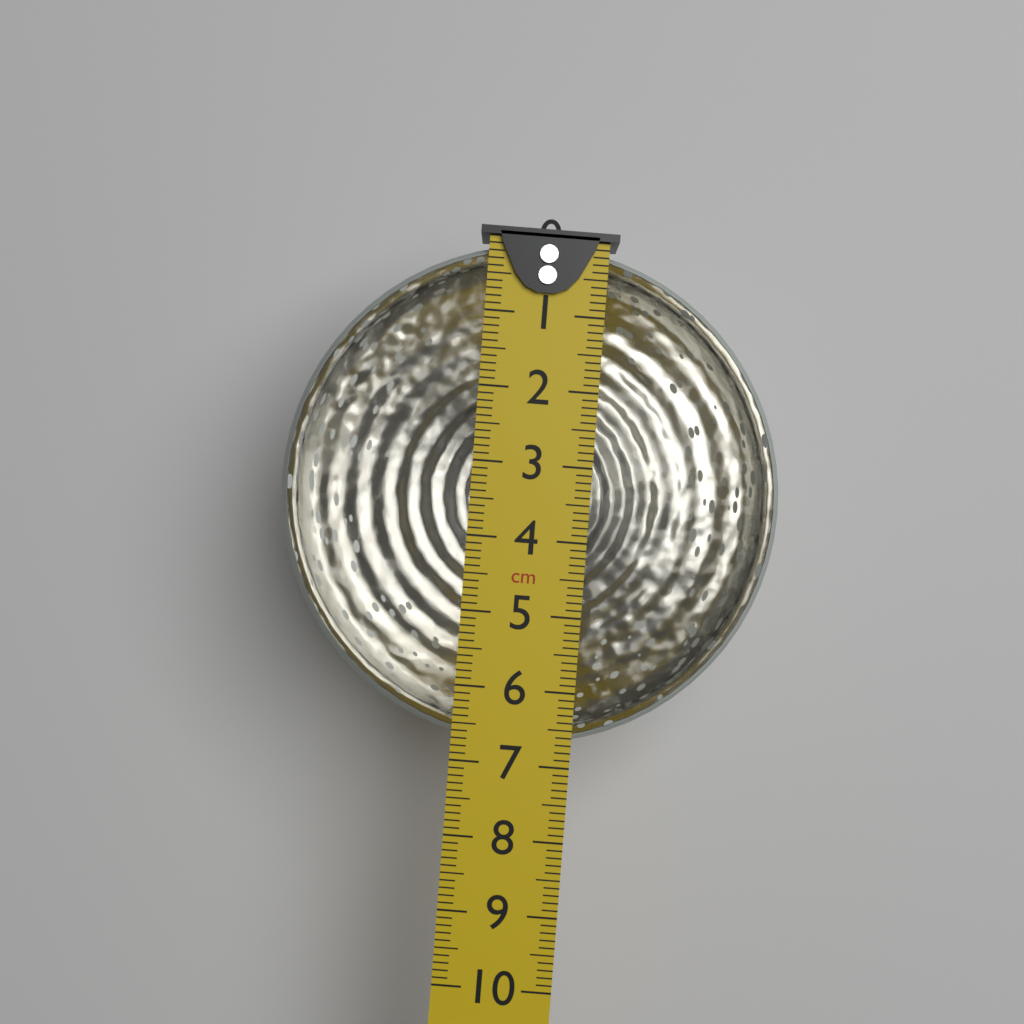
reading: 6.8 cm
